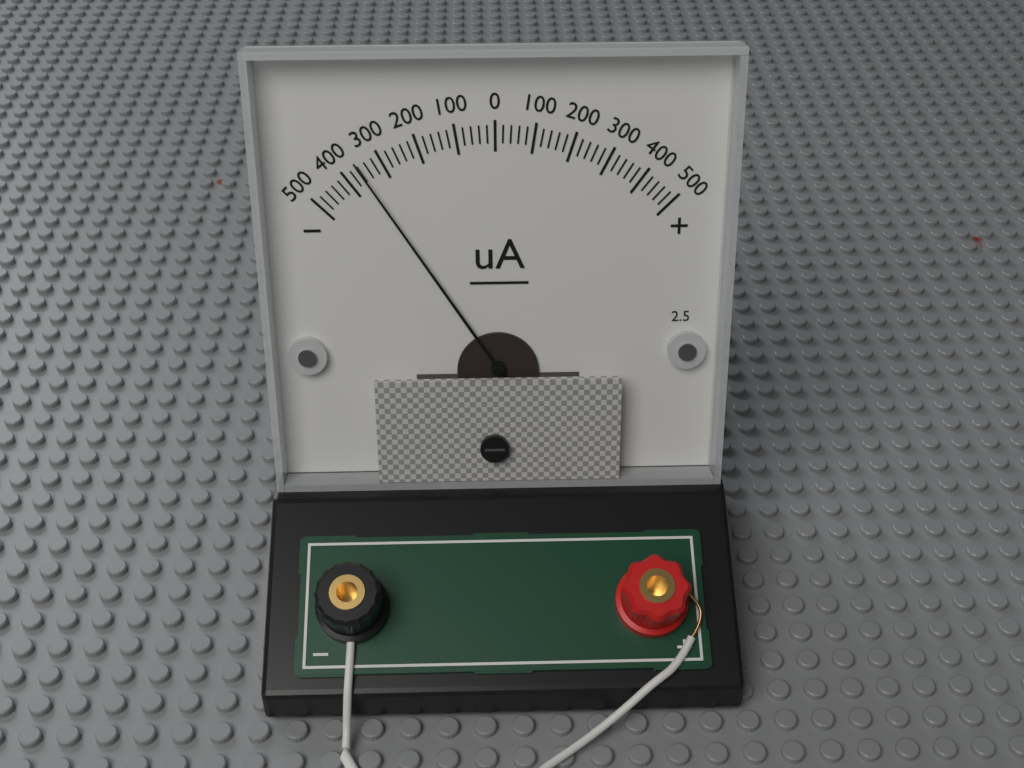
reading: -360 uA
